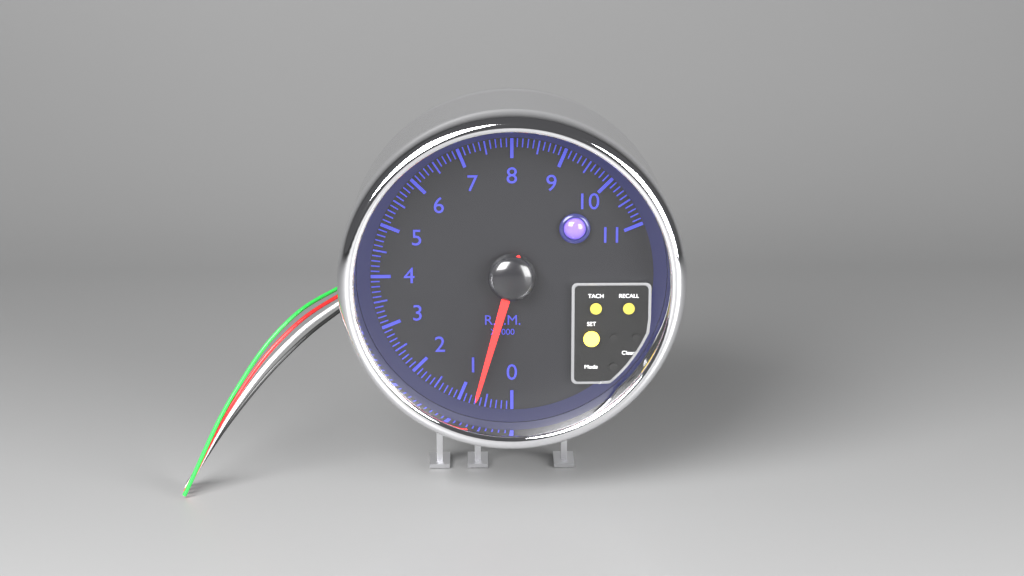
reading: 0.7 rpm x1000
